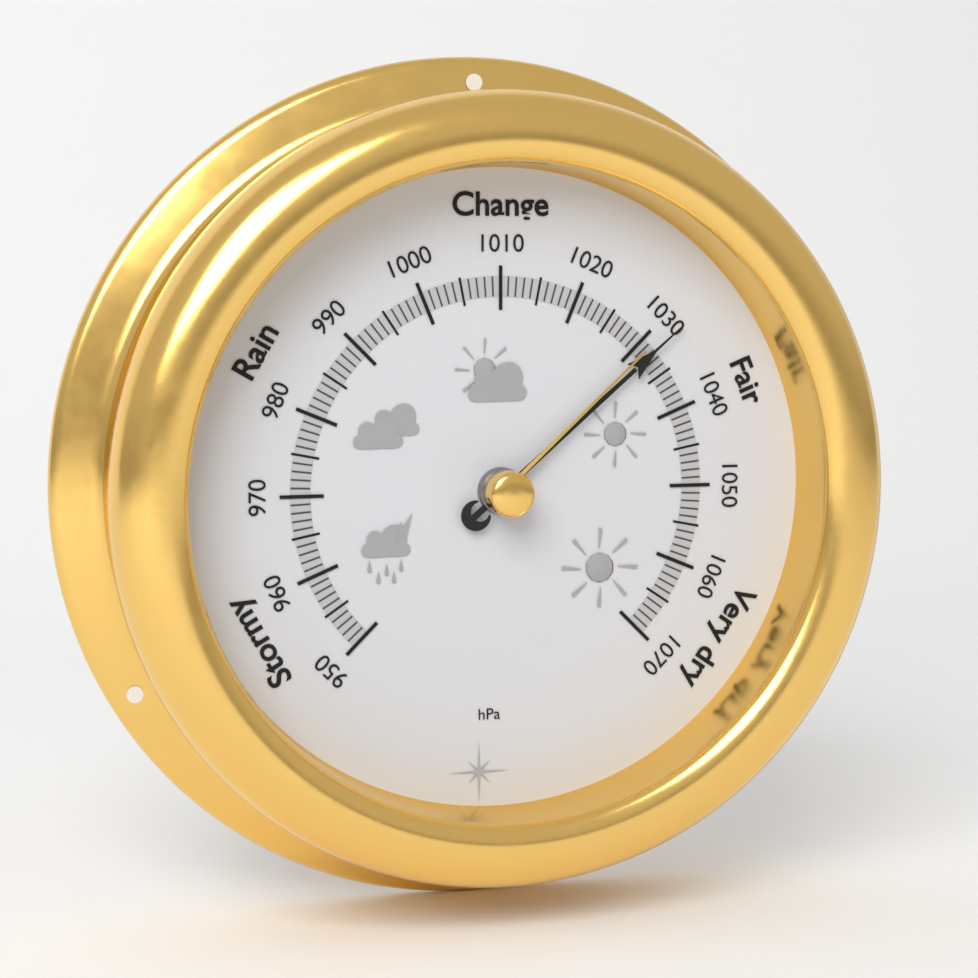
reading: 1032 hPa
